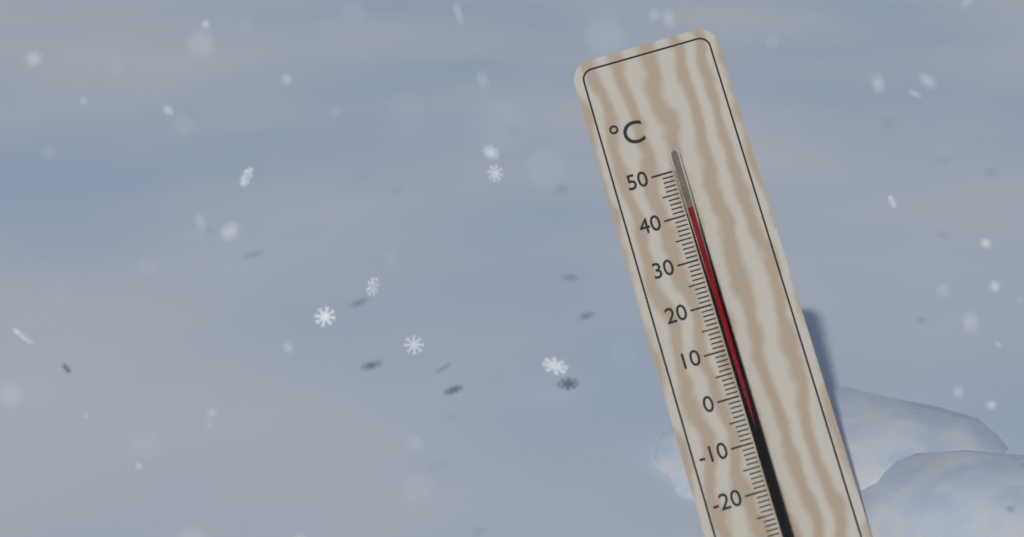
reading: 41 °C
